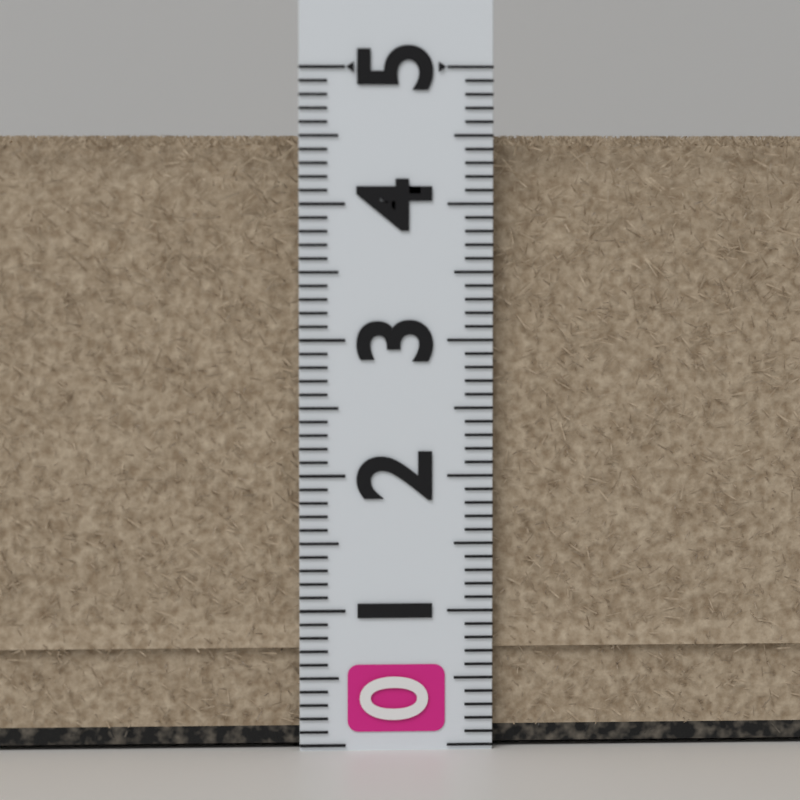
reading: 4.5 (no unit)
